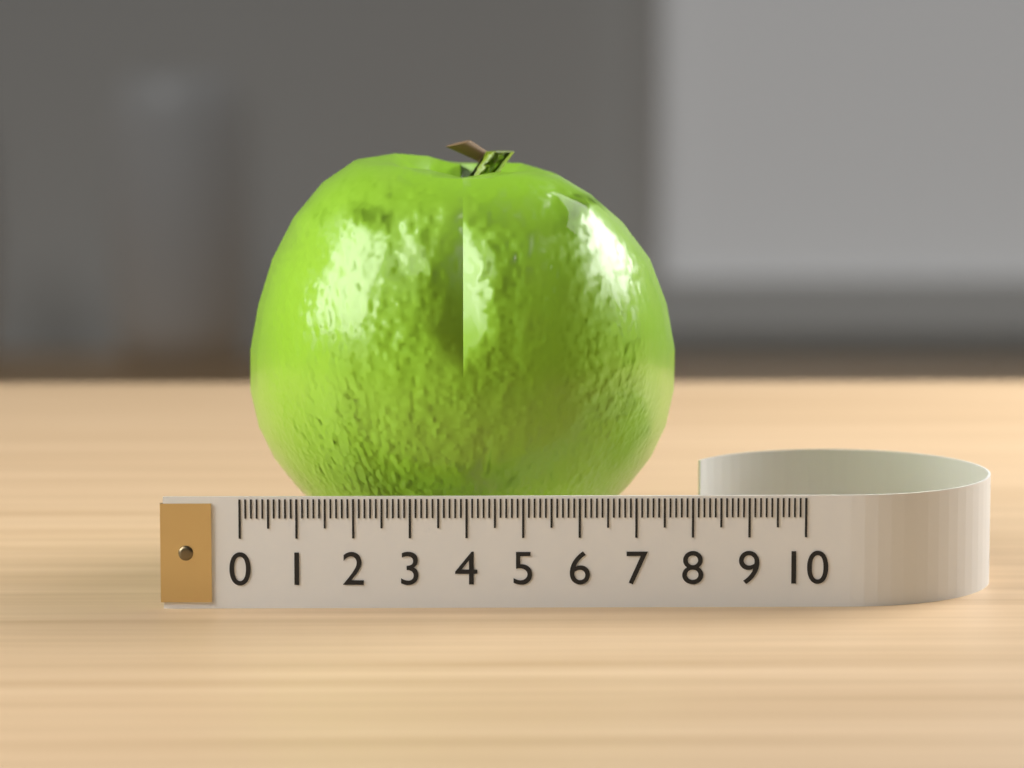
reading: 7.9 (no unit)
